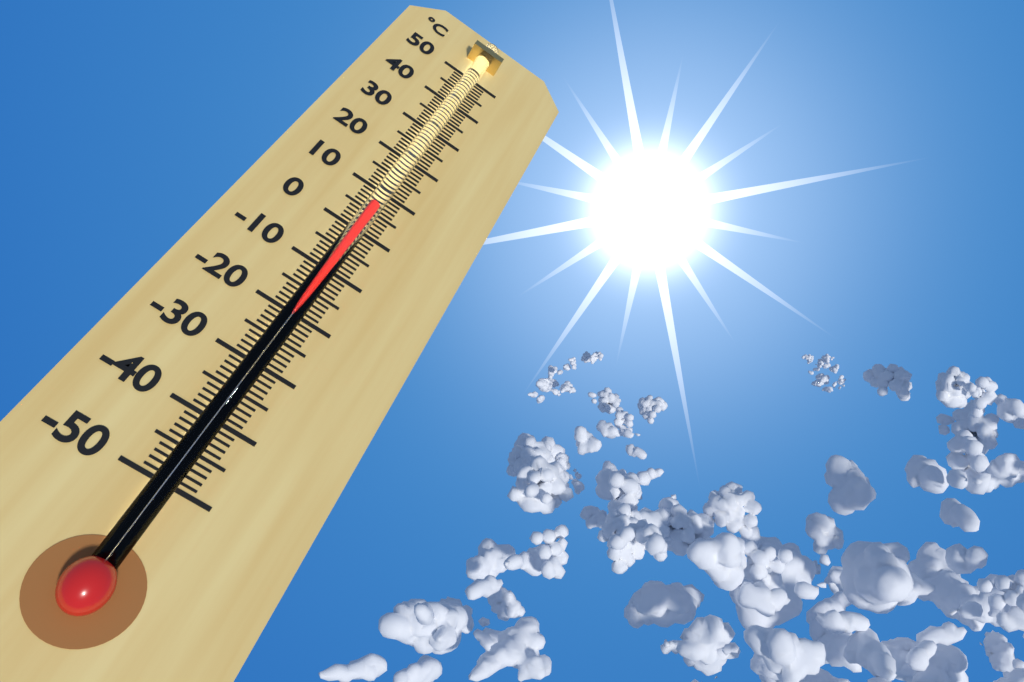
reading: 5 °C
